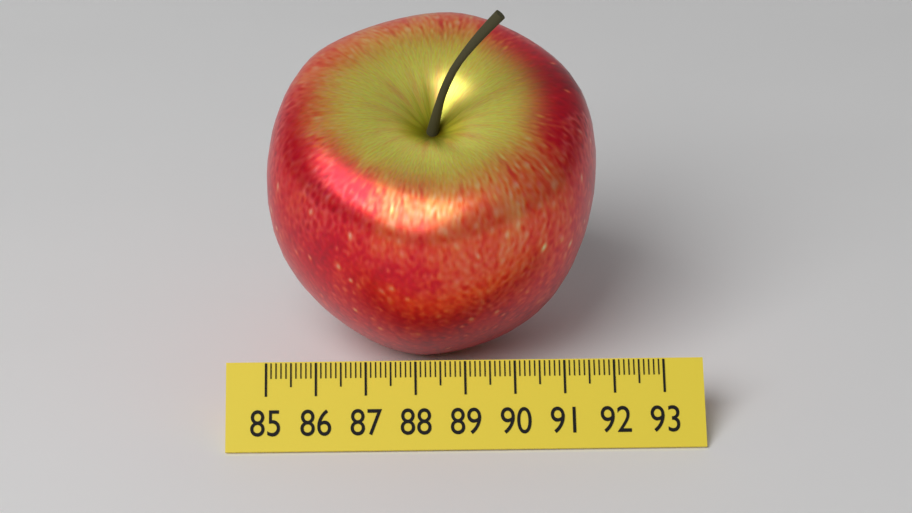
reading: 91.8 (no unit)
